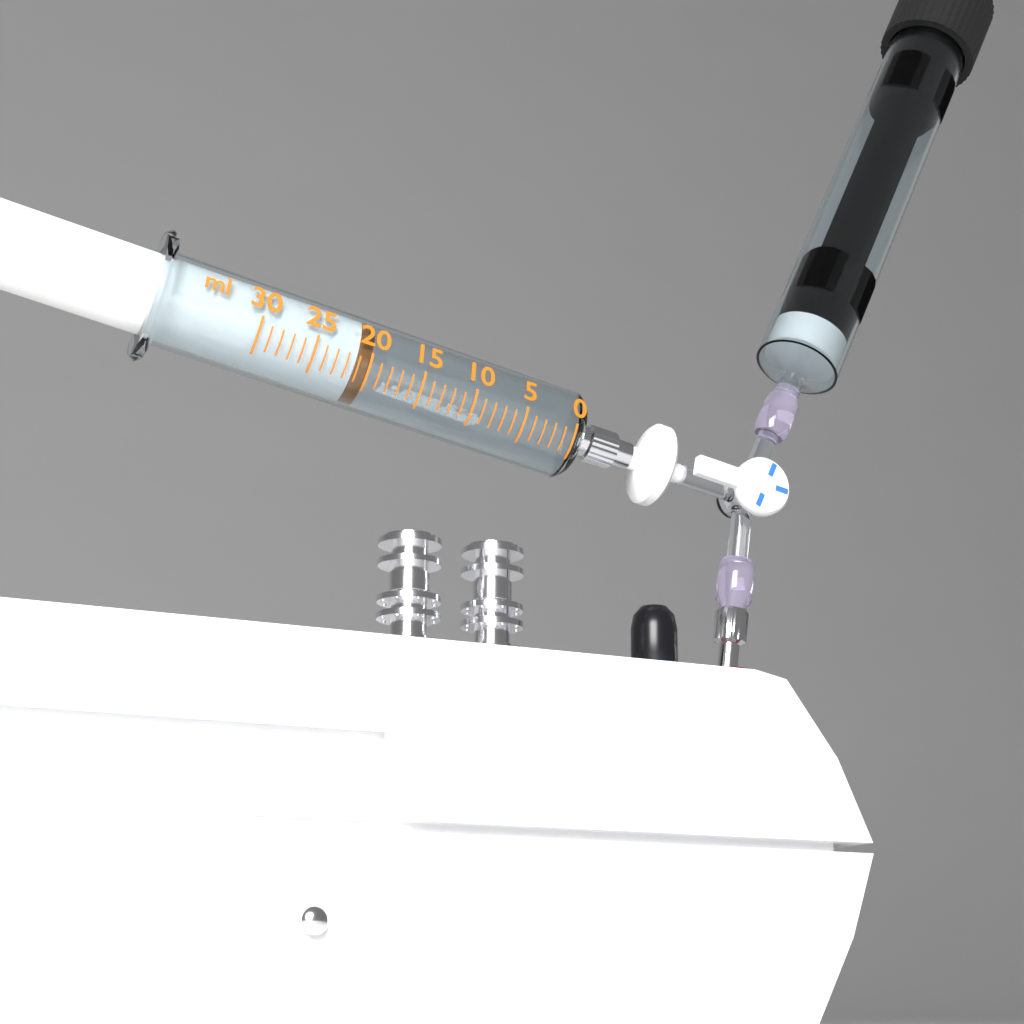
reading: 20 ml
